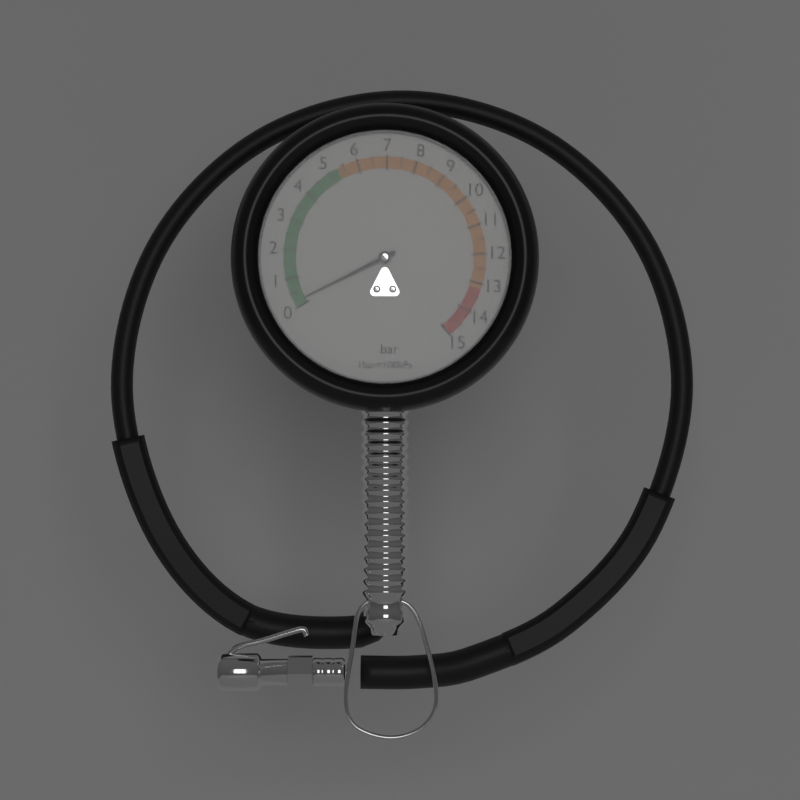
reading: 0.2 bar
